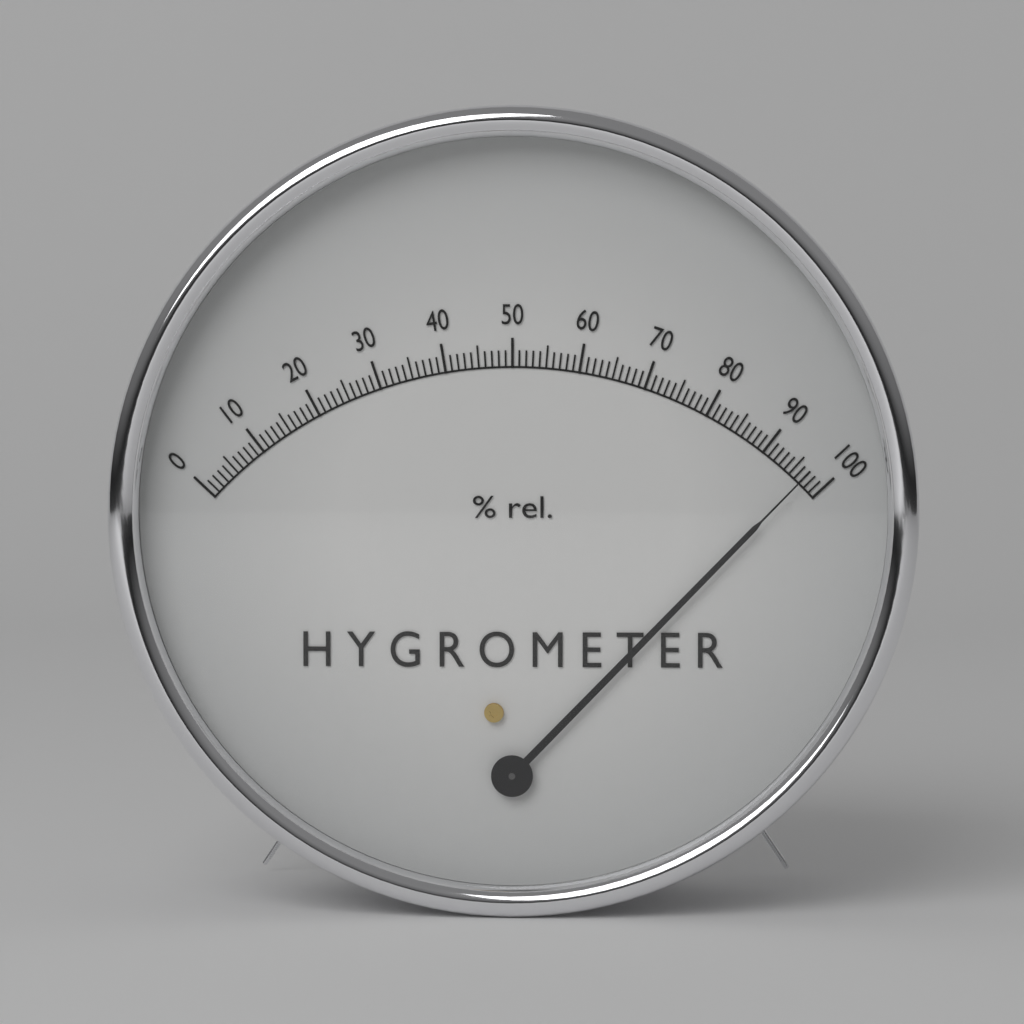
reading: 97 %
